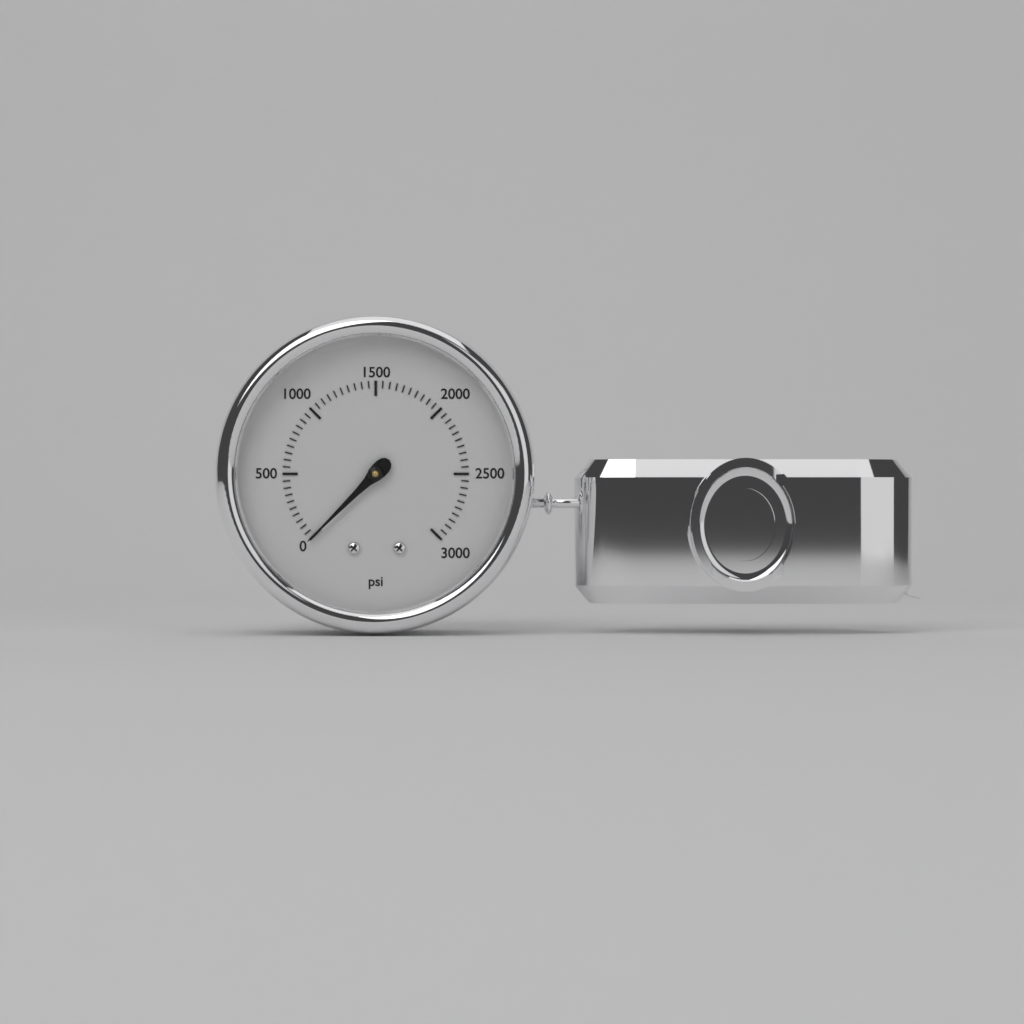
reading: 0 psi
